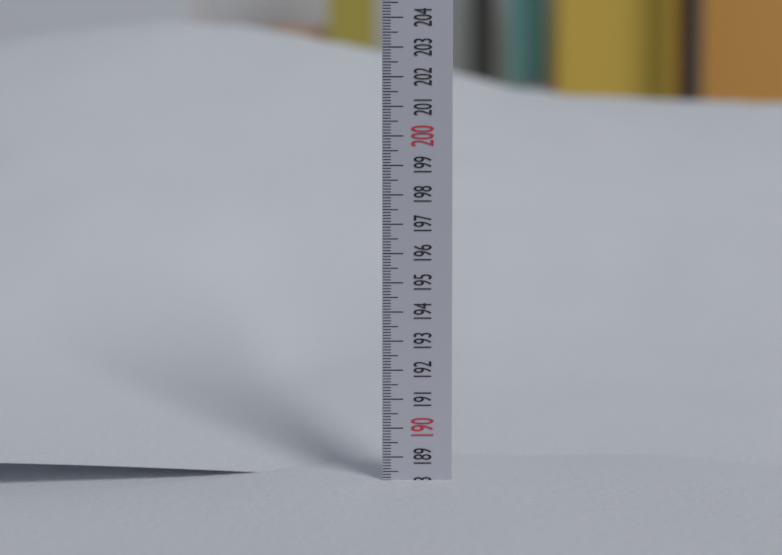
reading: 188.2 (no unit)
